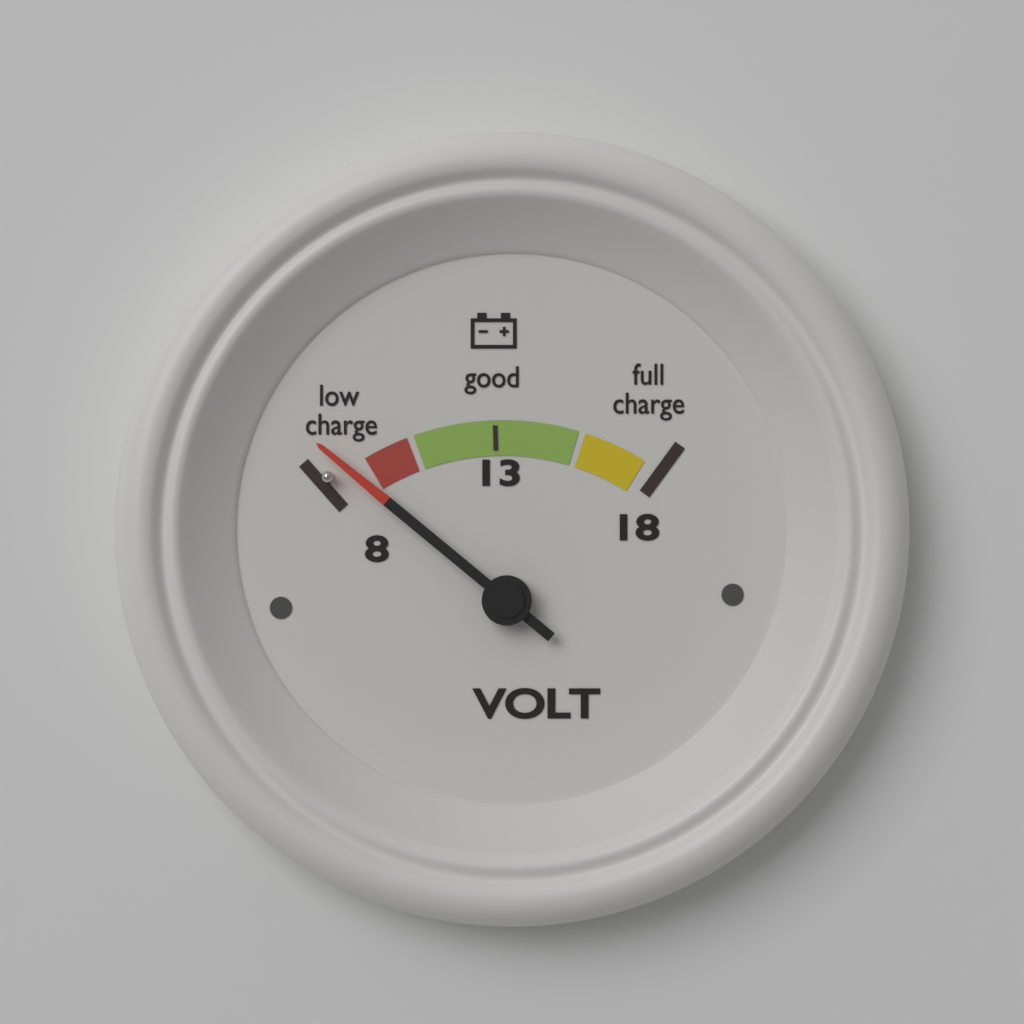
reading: 8.7 V
